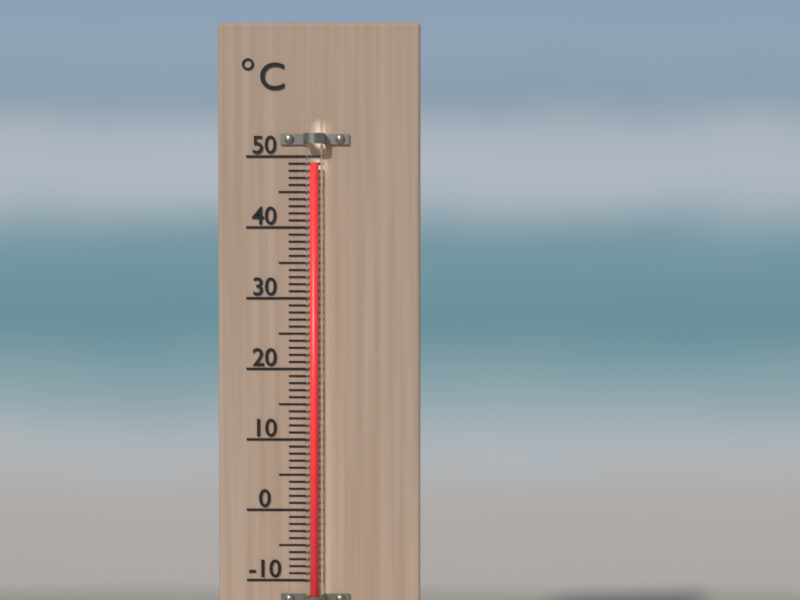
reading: 49 °C
